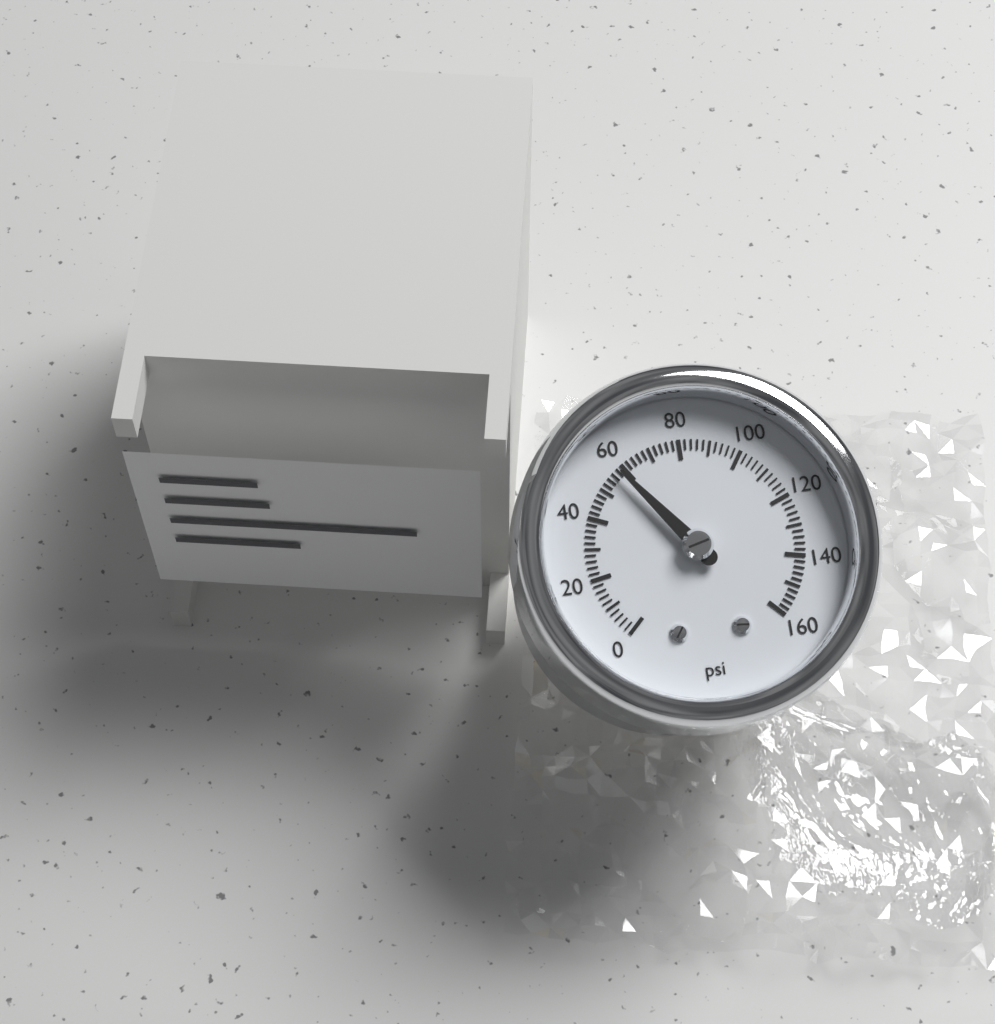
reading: 58 psi
